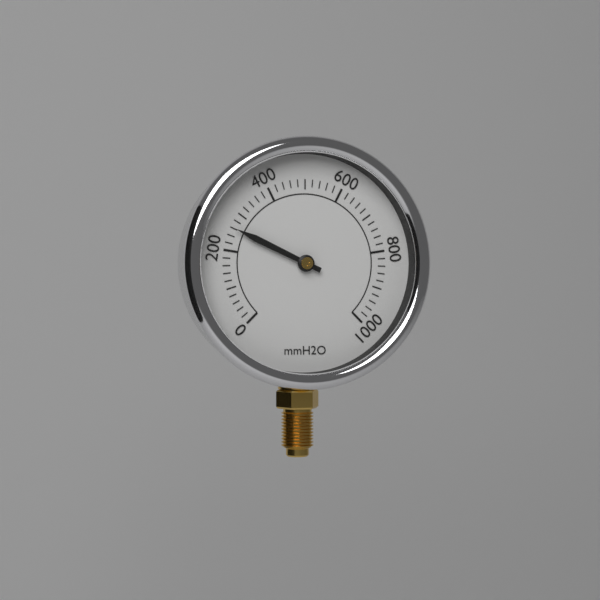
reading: 260 mmH2O
